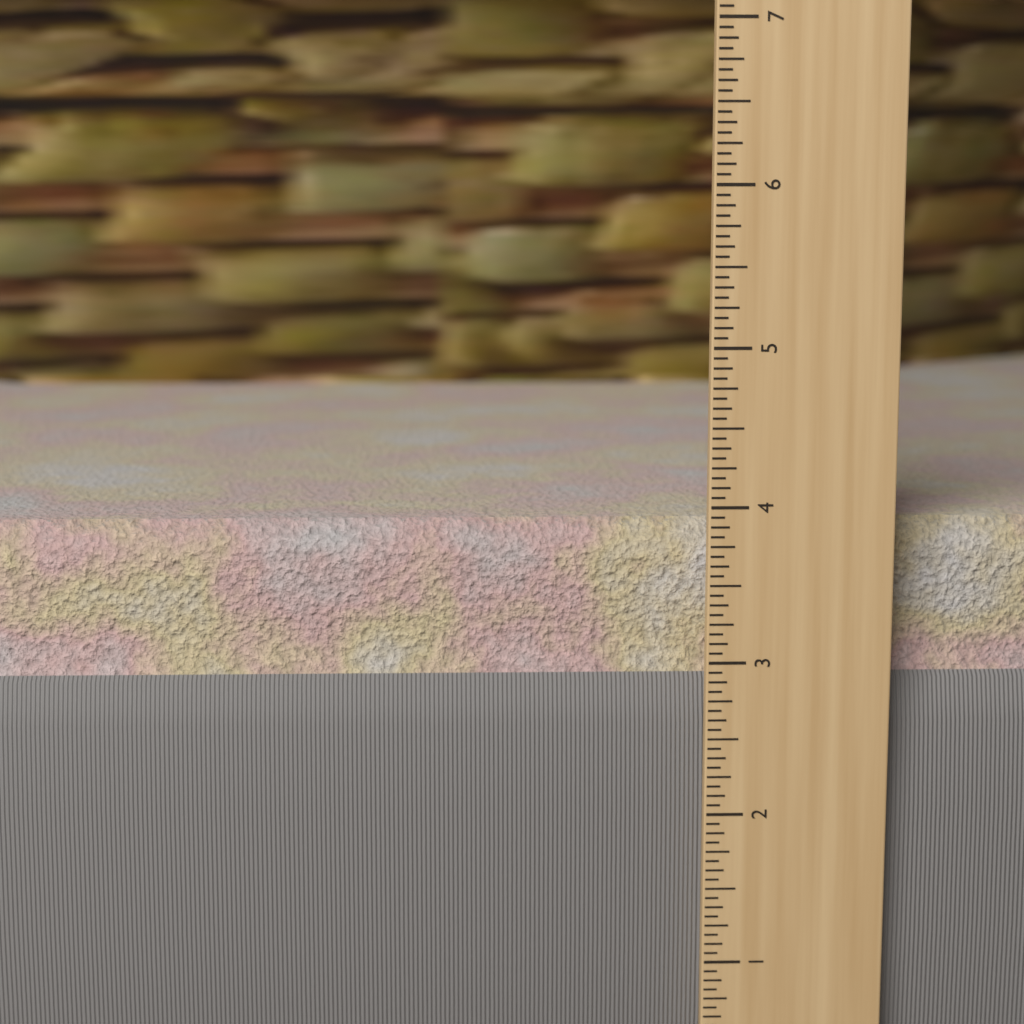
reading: 3.8750 in
